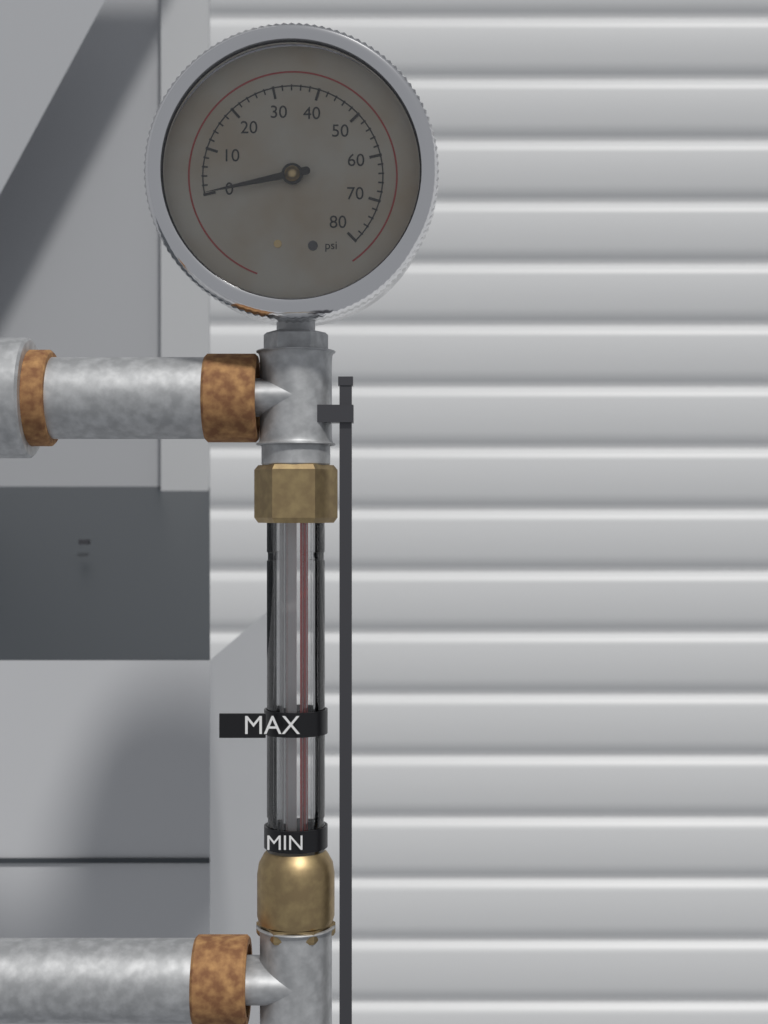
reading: 0 psi
